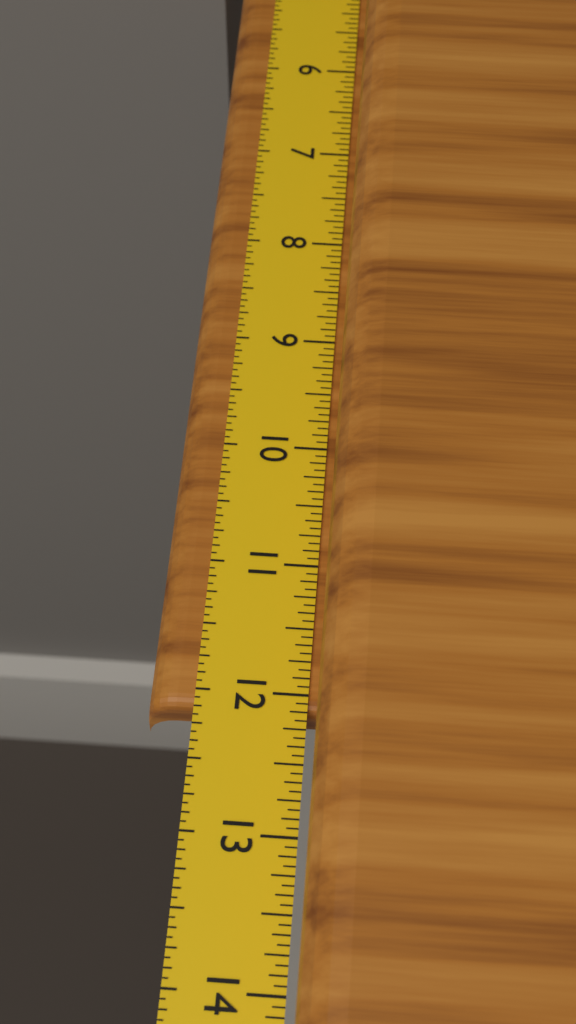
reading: 12.1250 in
